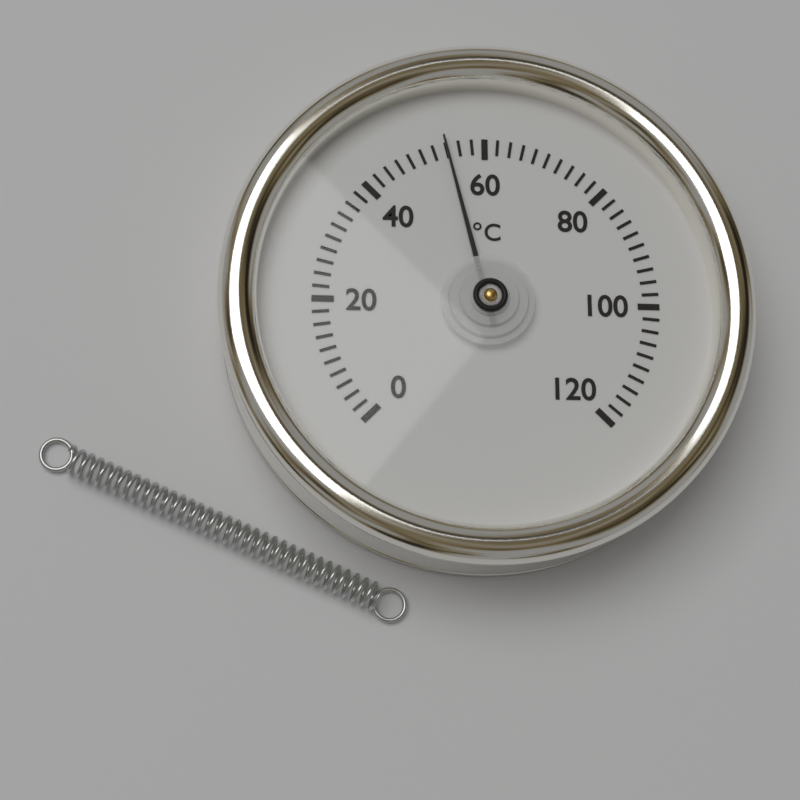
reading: 54 °C
